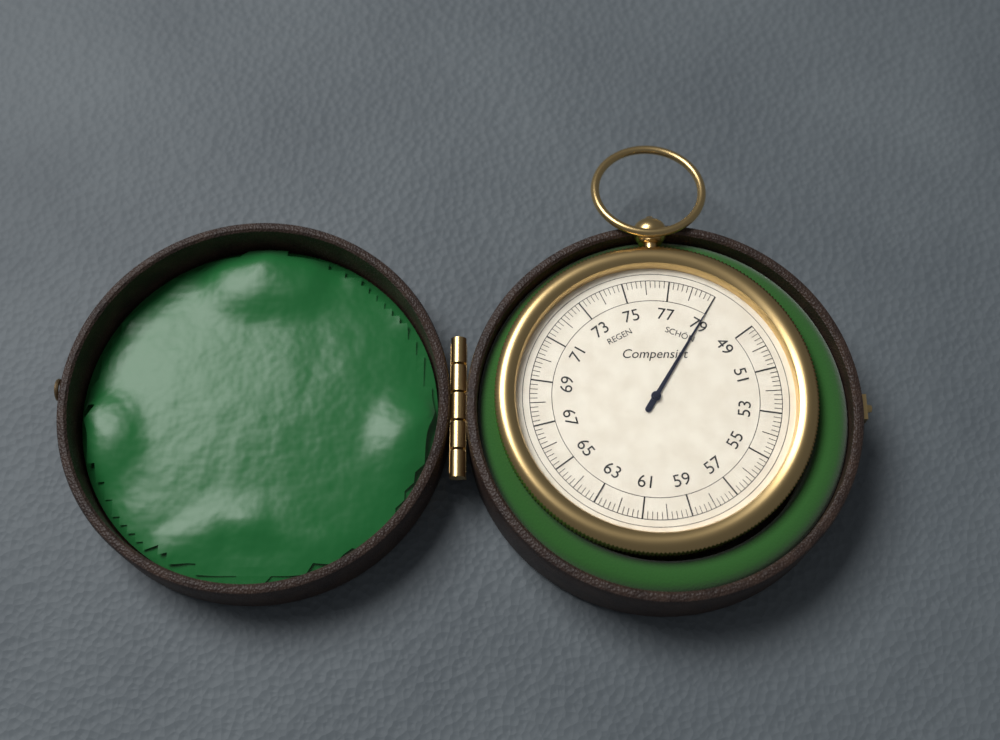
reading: 79.0 (no unit)
